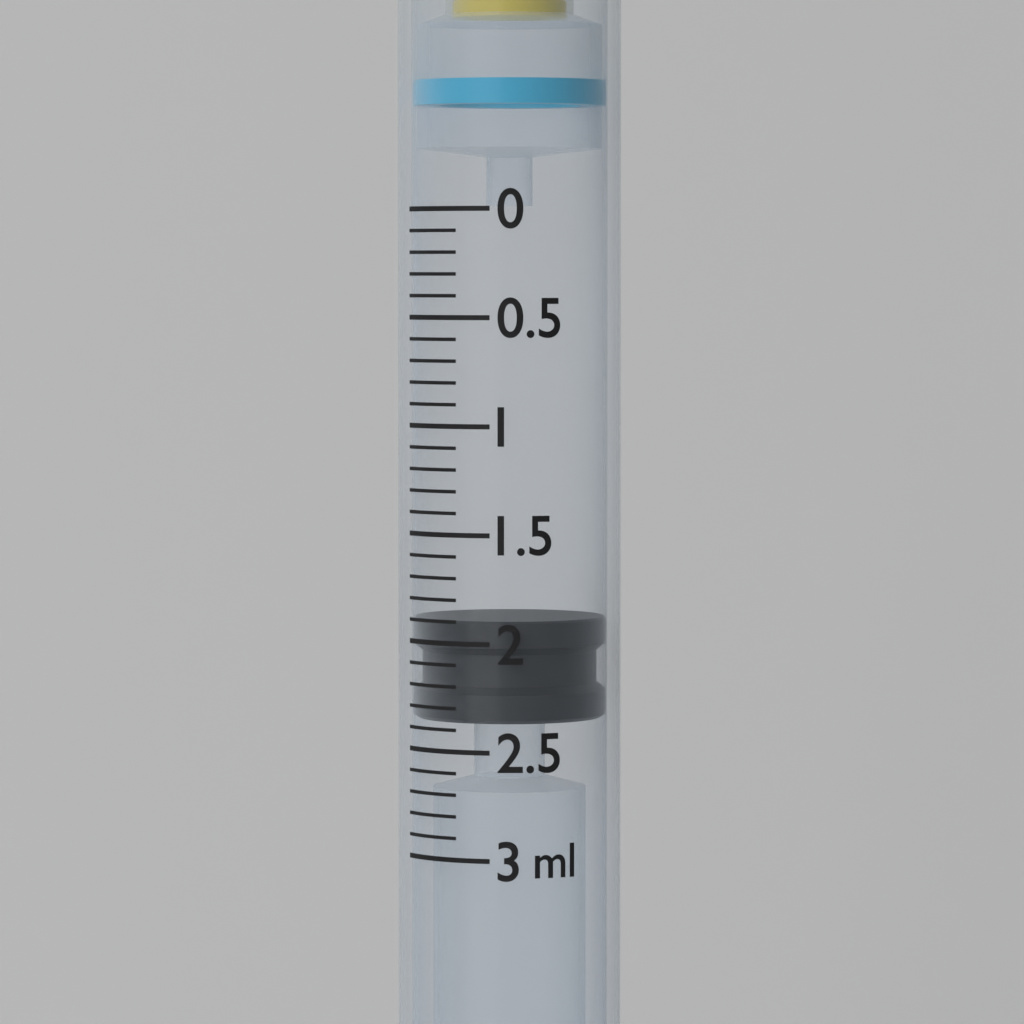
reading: 1.9 ml
